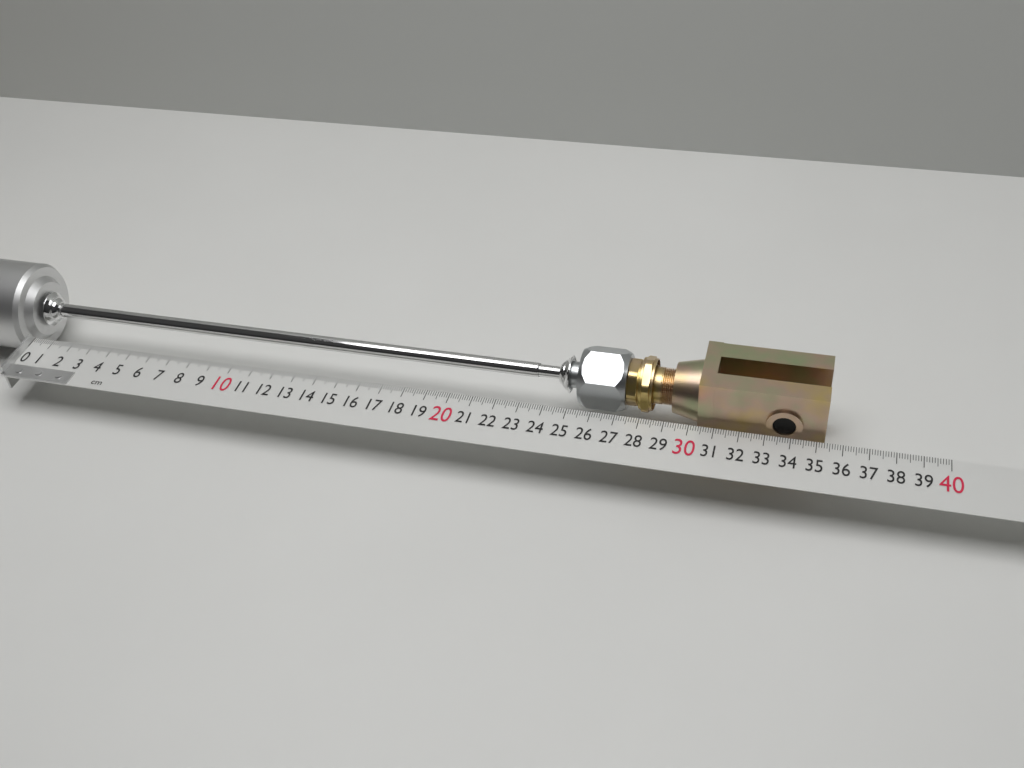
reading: 35.3 cm
